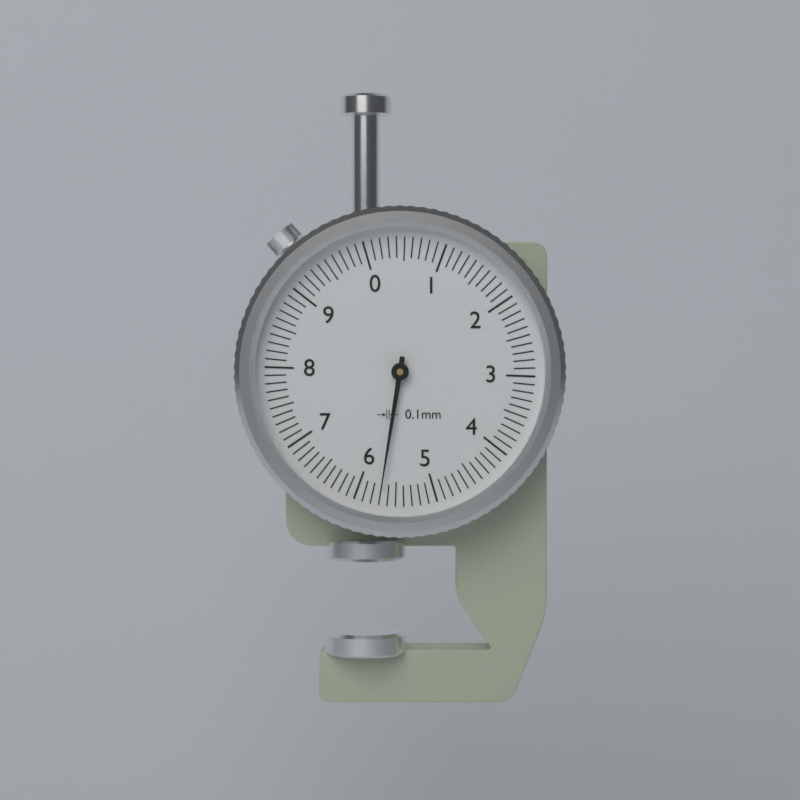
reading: 5.7 mm
